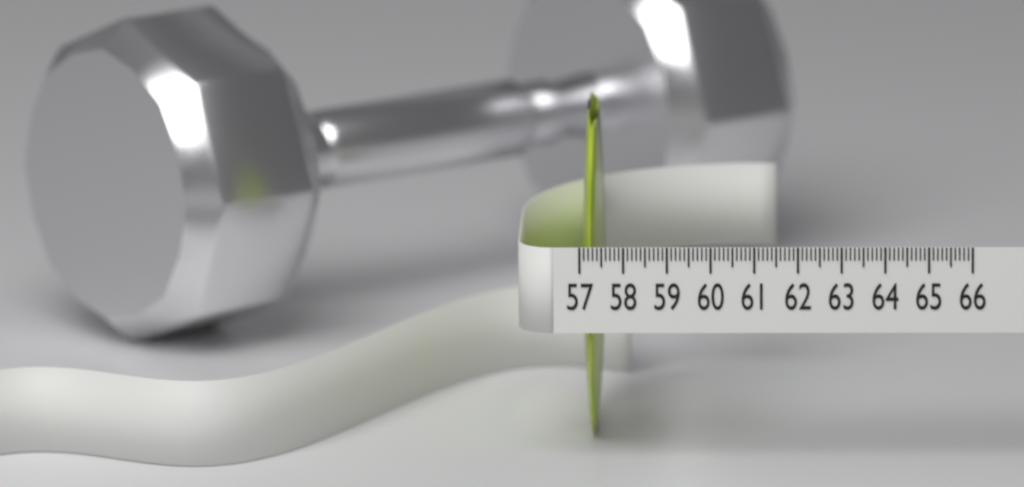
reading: 57.5 (no unit)
